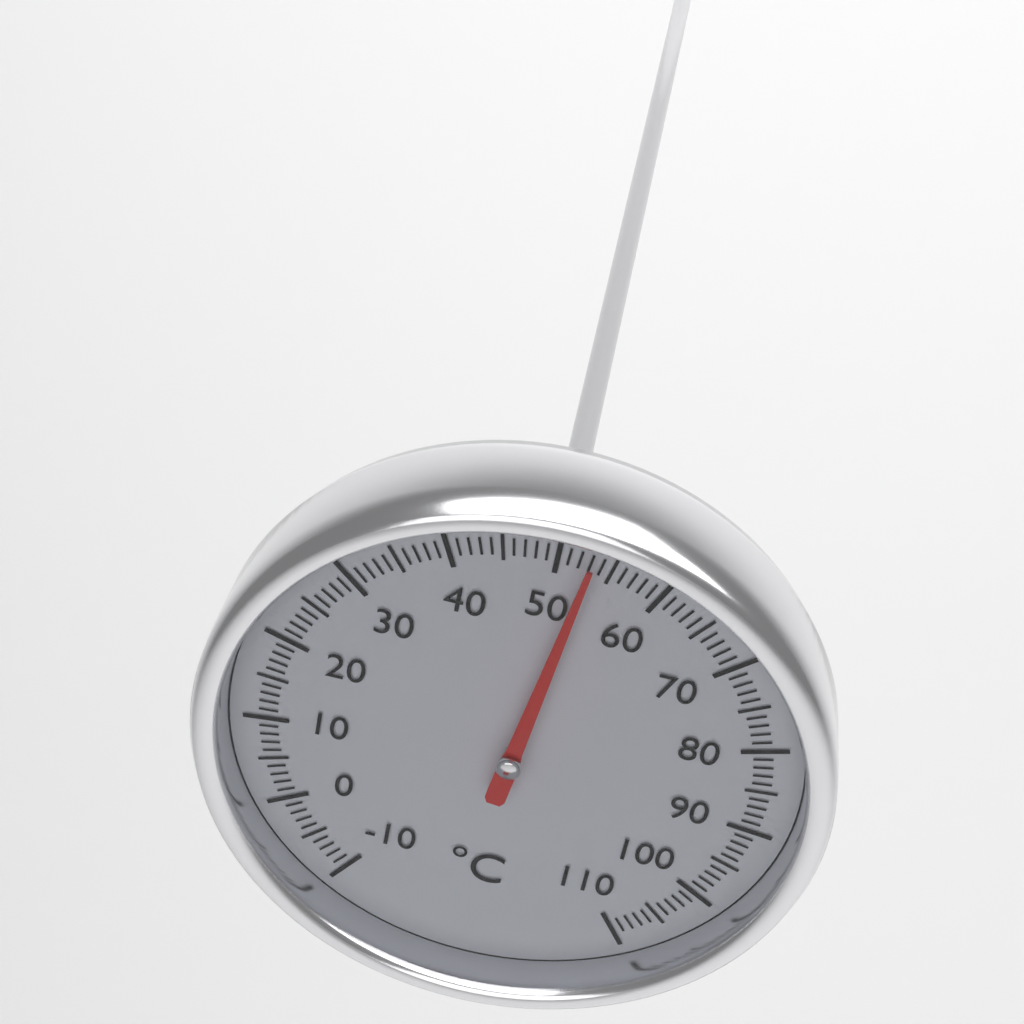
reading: 53 °C
